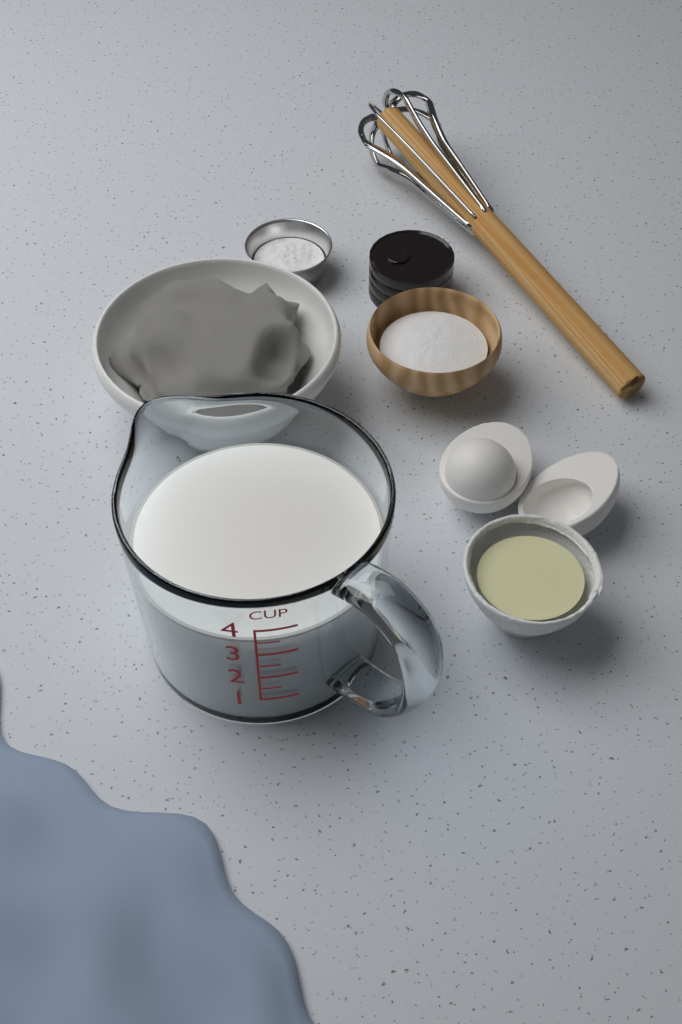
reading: 3.5 cup
